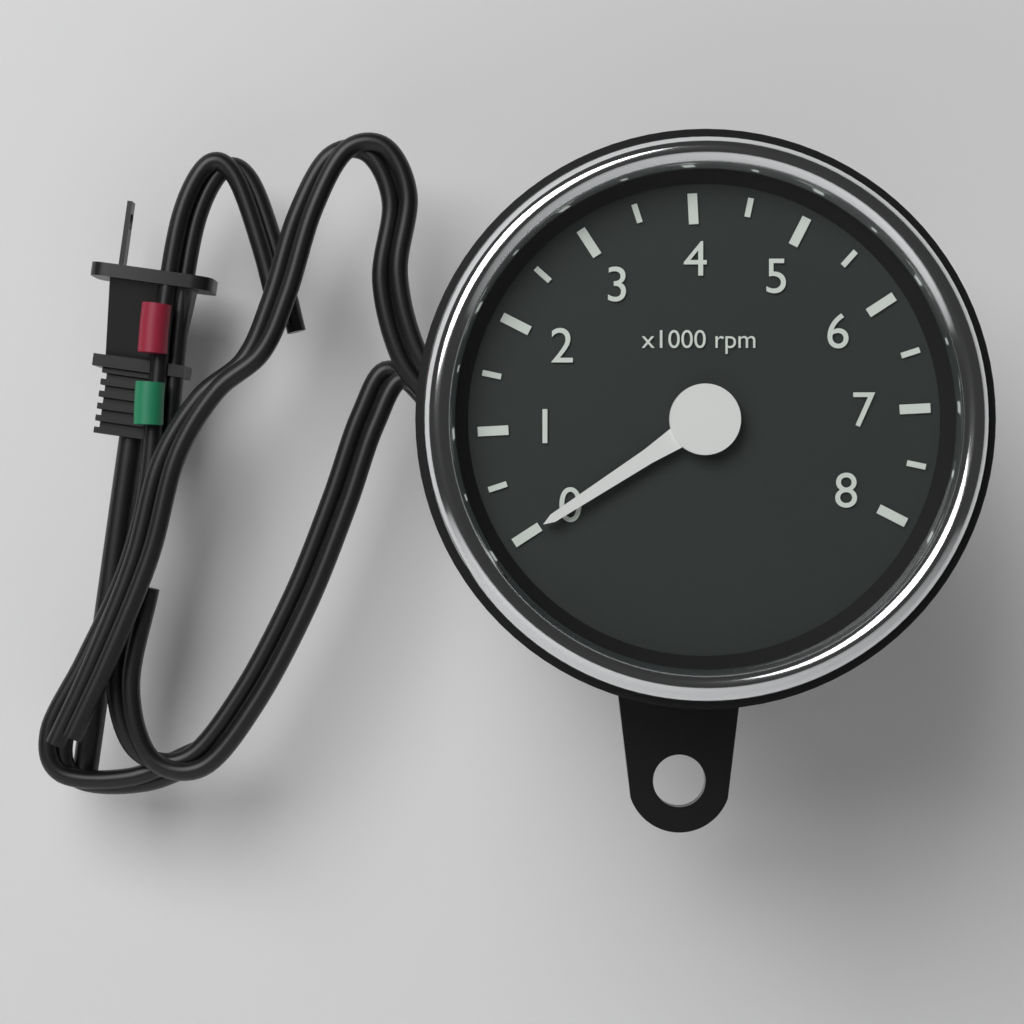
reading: 0 rpm
